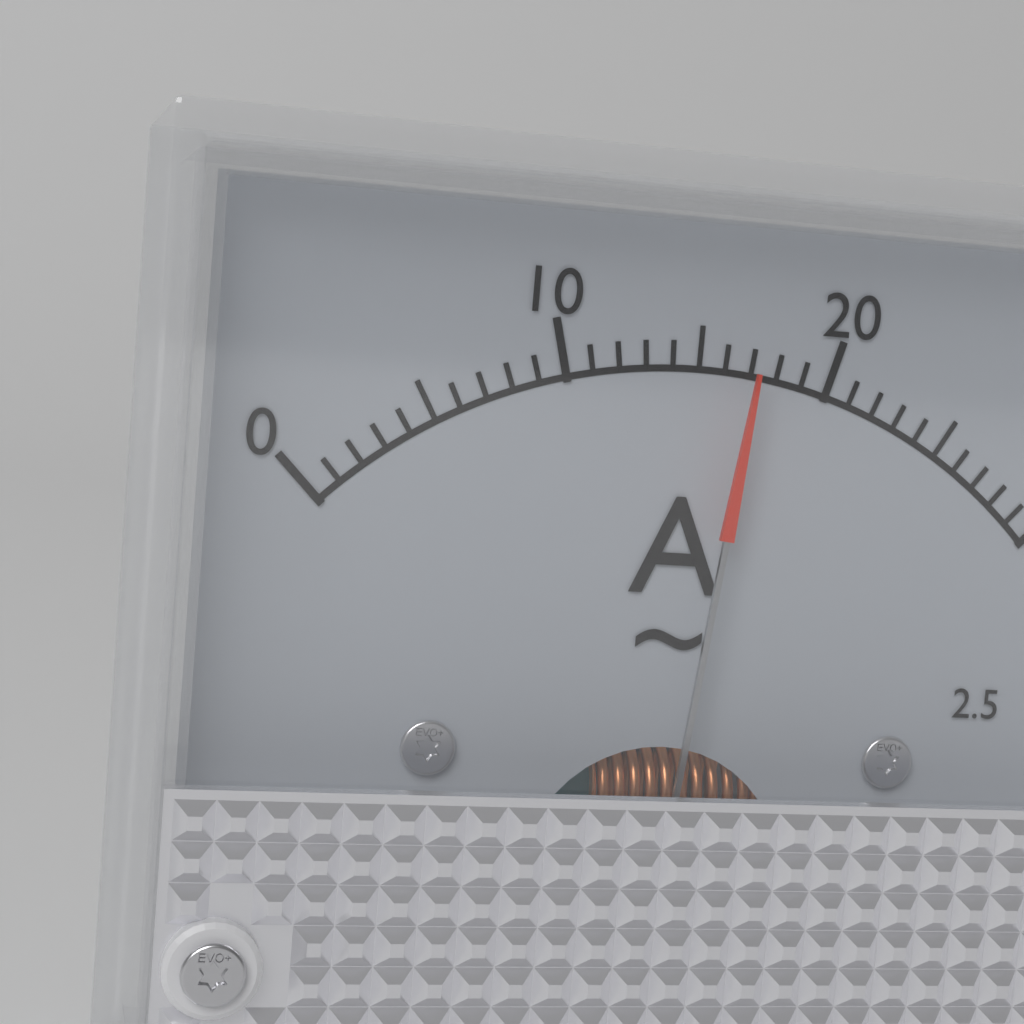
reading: 17 A
